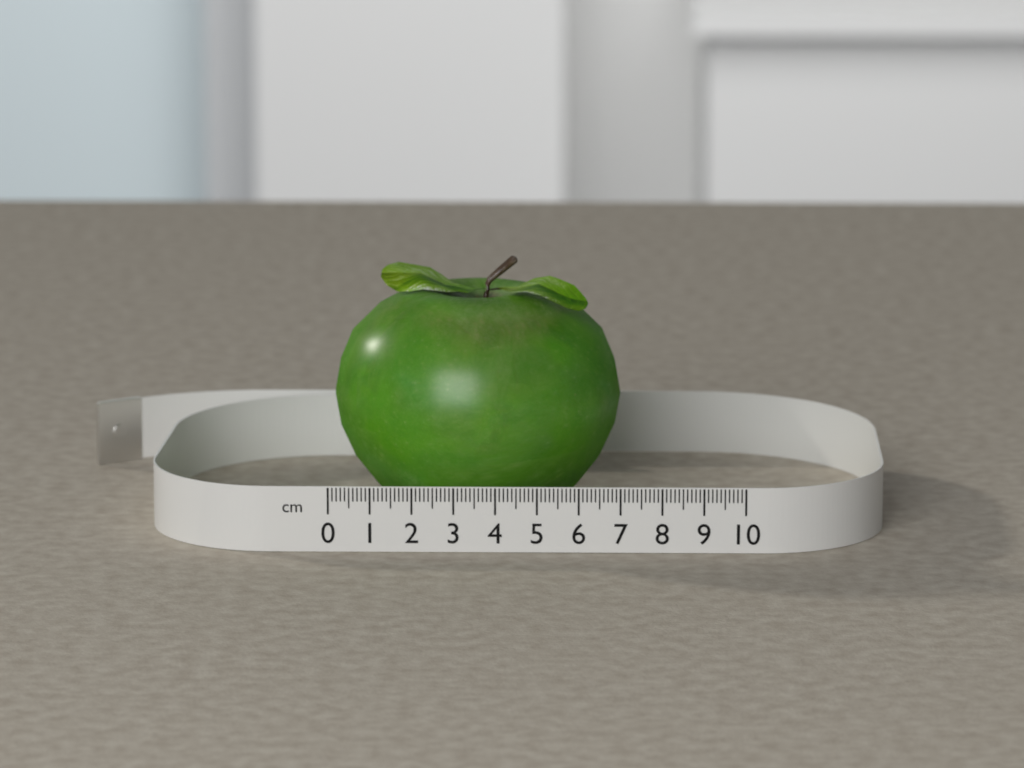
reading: 7.0 cm
